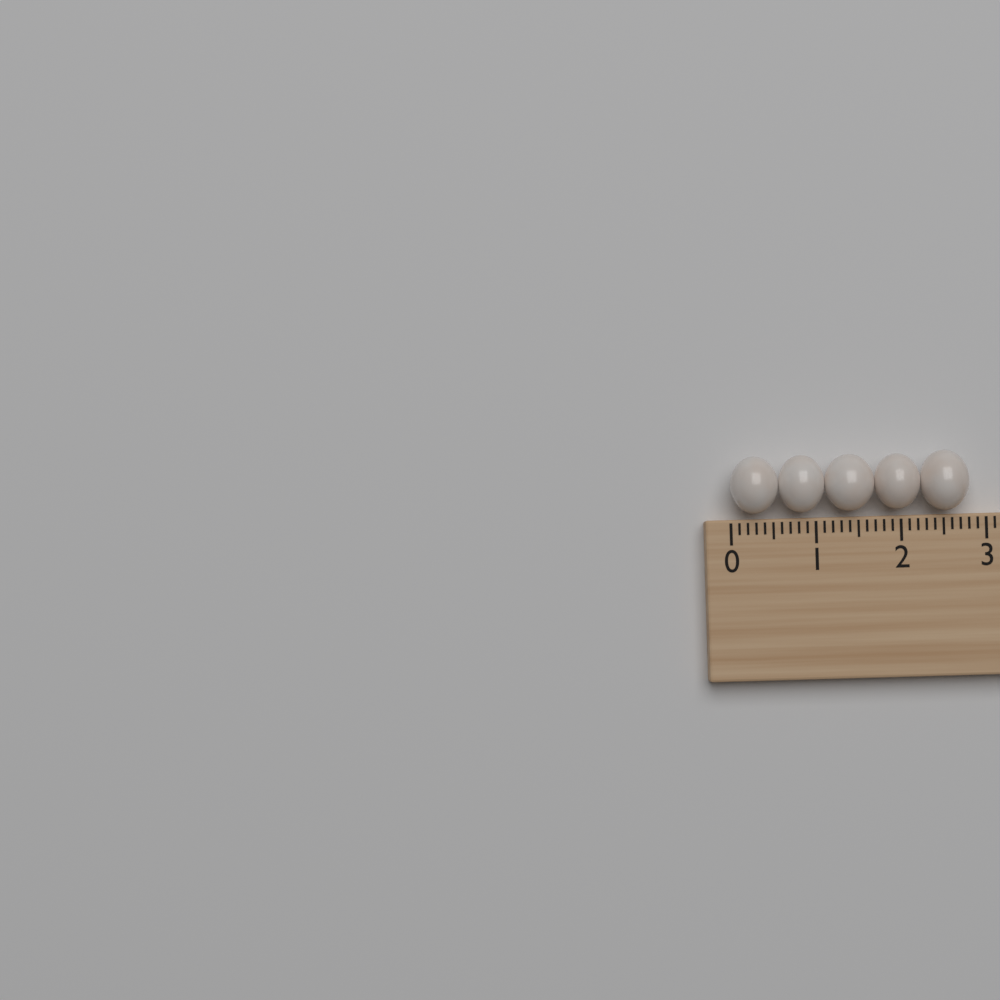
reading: 2.8 (no unit)
